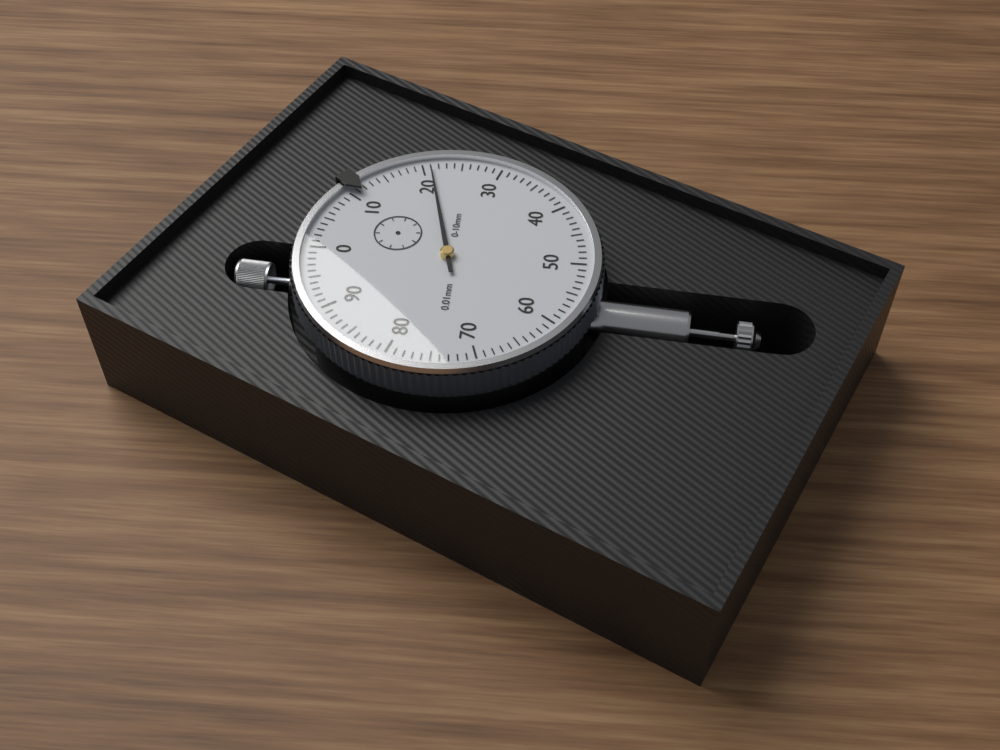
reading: 0.21 mm
